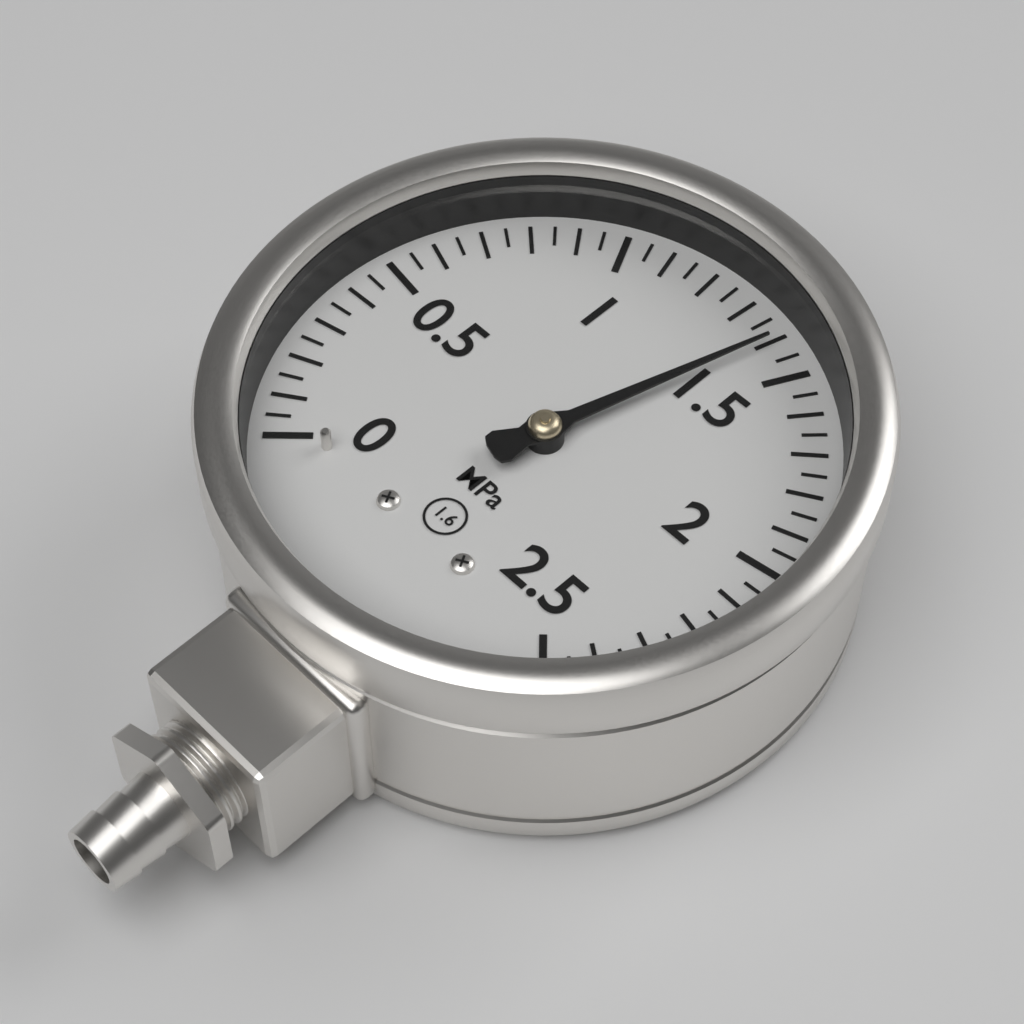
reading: 1.40 MPa
